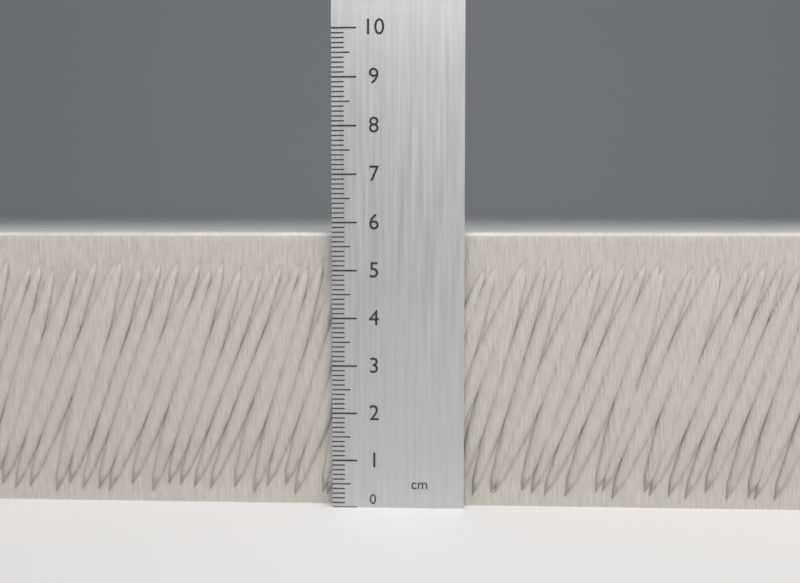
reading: 5.8 cm
